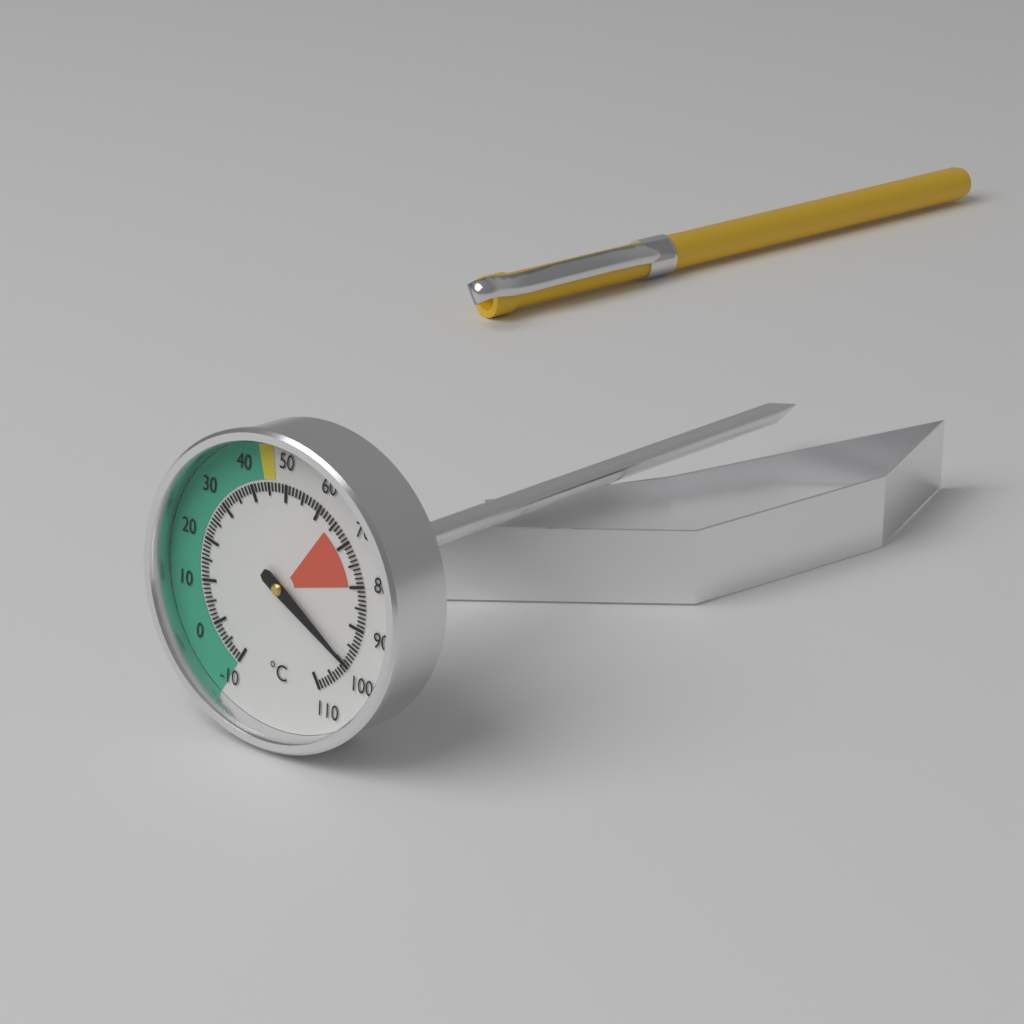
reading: 99 °C
